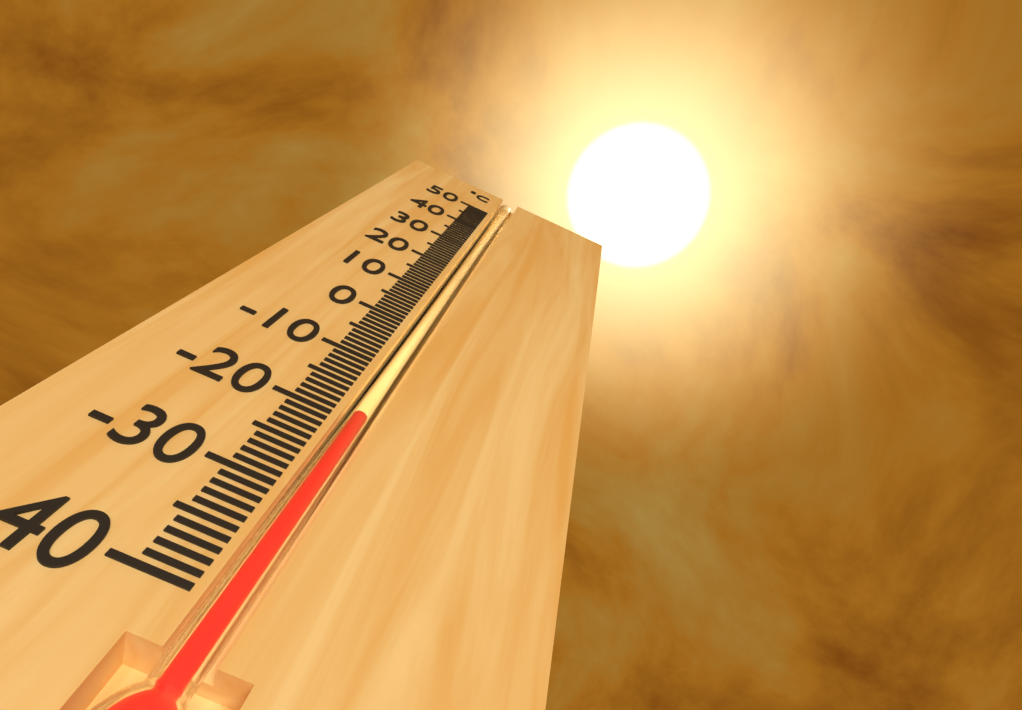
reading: -19 °C
